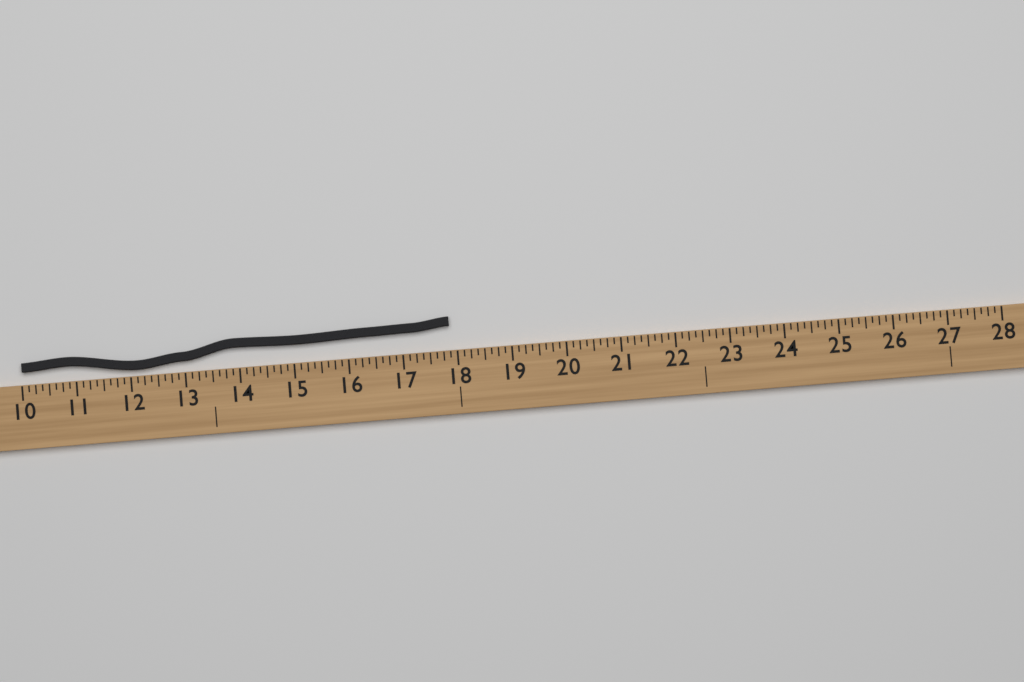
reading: 17.875 (no unit)
